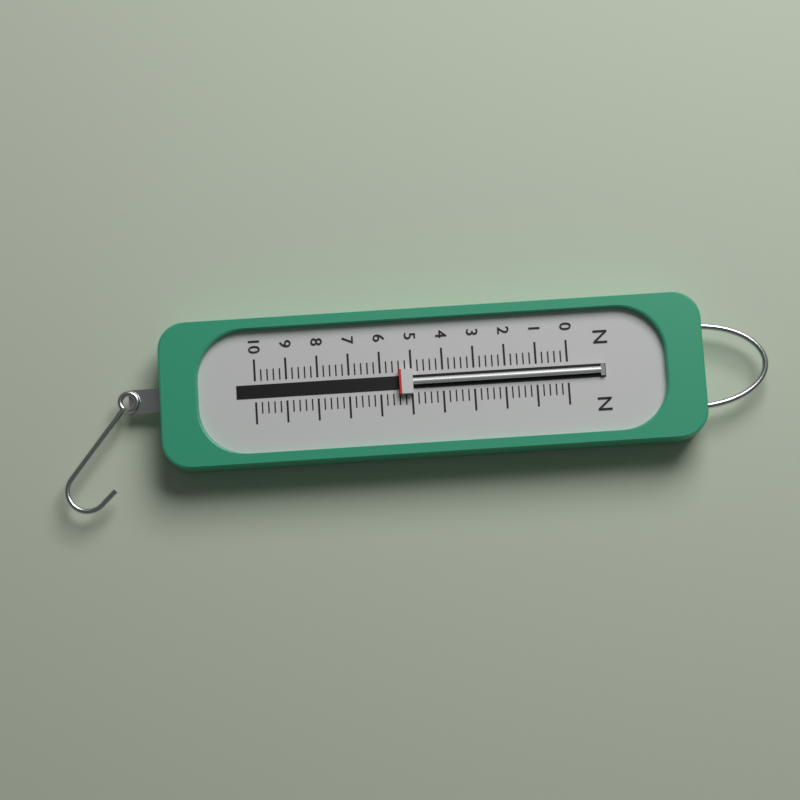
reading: 5.4 N
